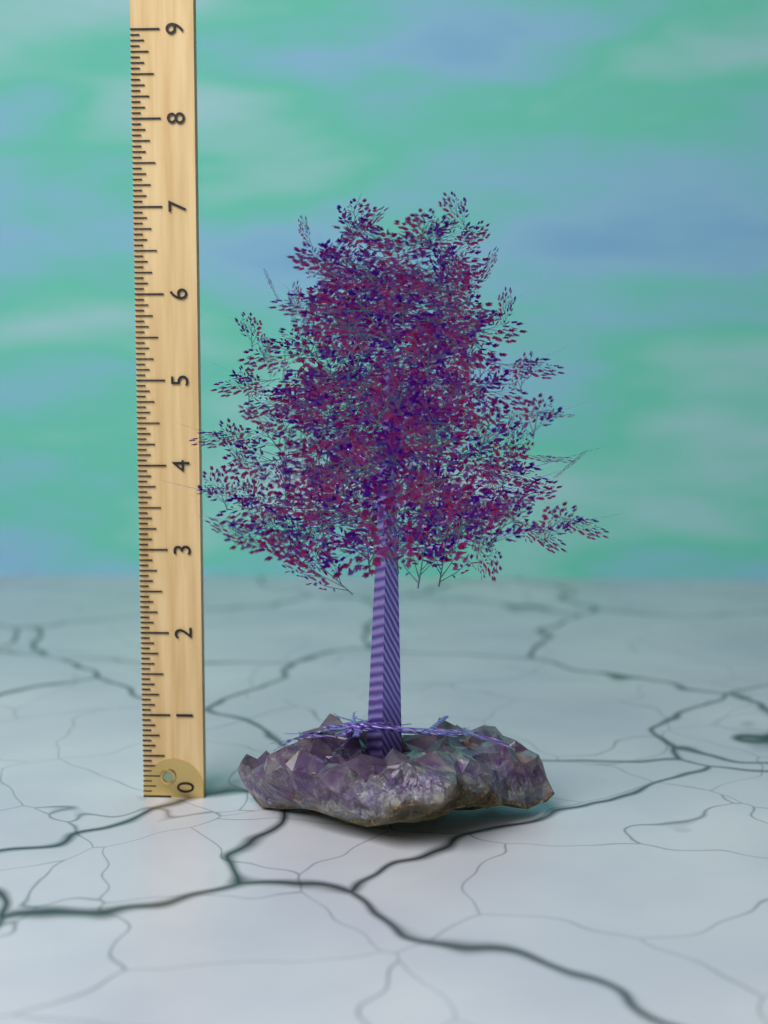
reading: 7.0625 (no unit)
